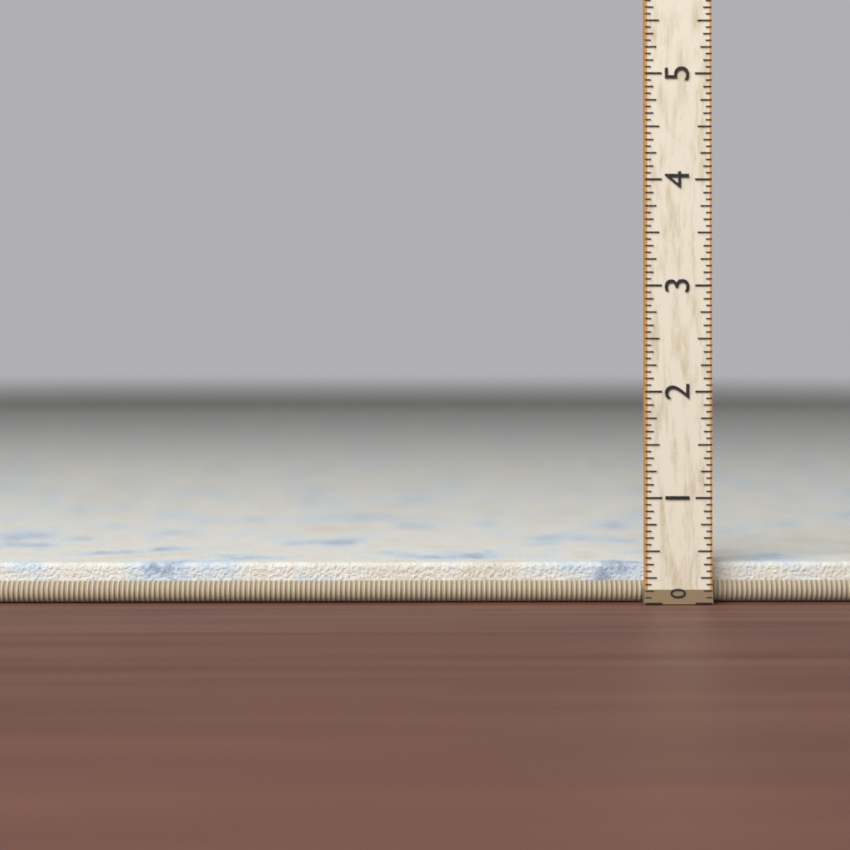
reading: 0.3750 (no unit)
